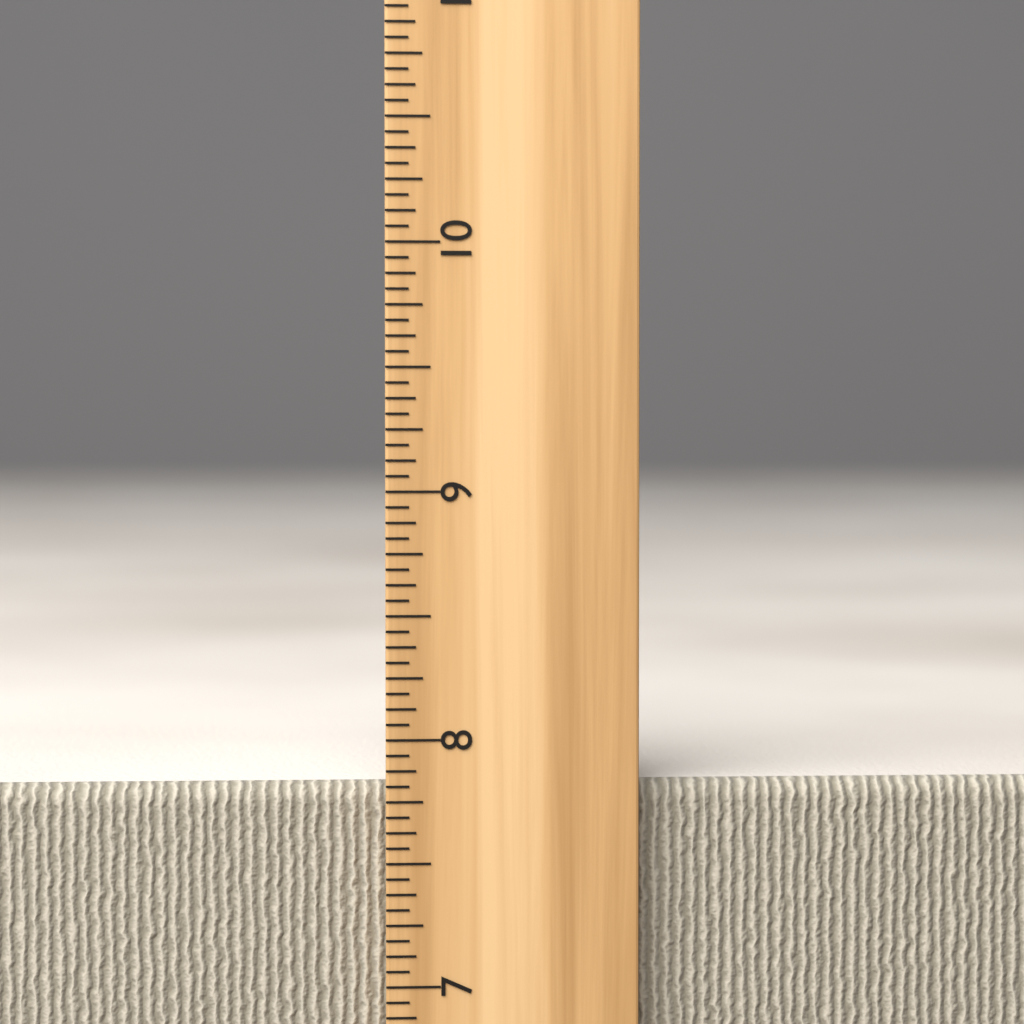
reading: 7.8125 inch
